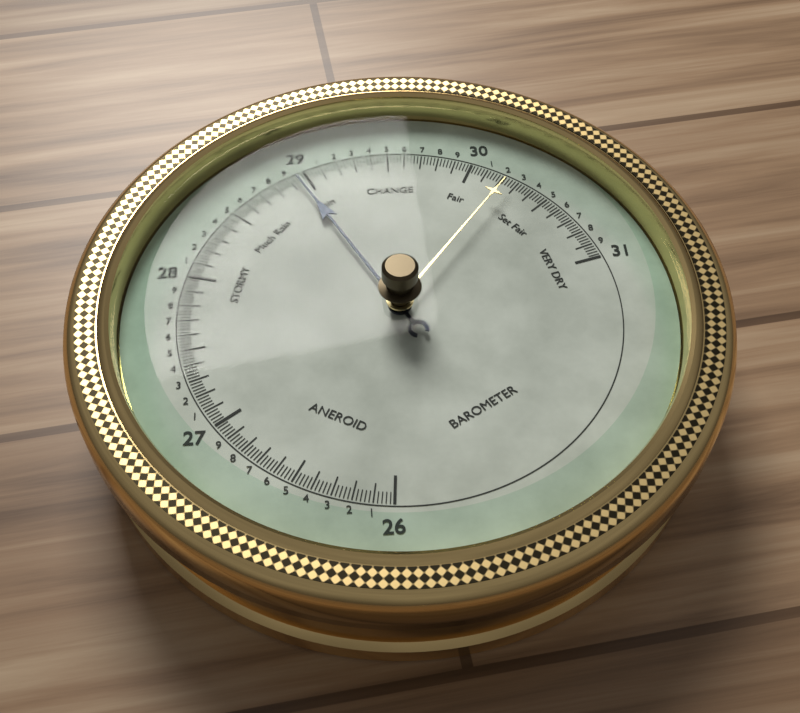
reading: 28.94 (no unit)
